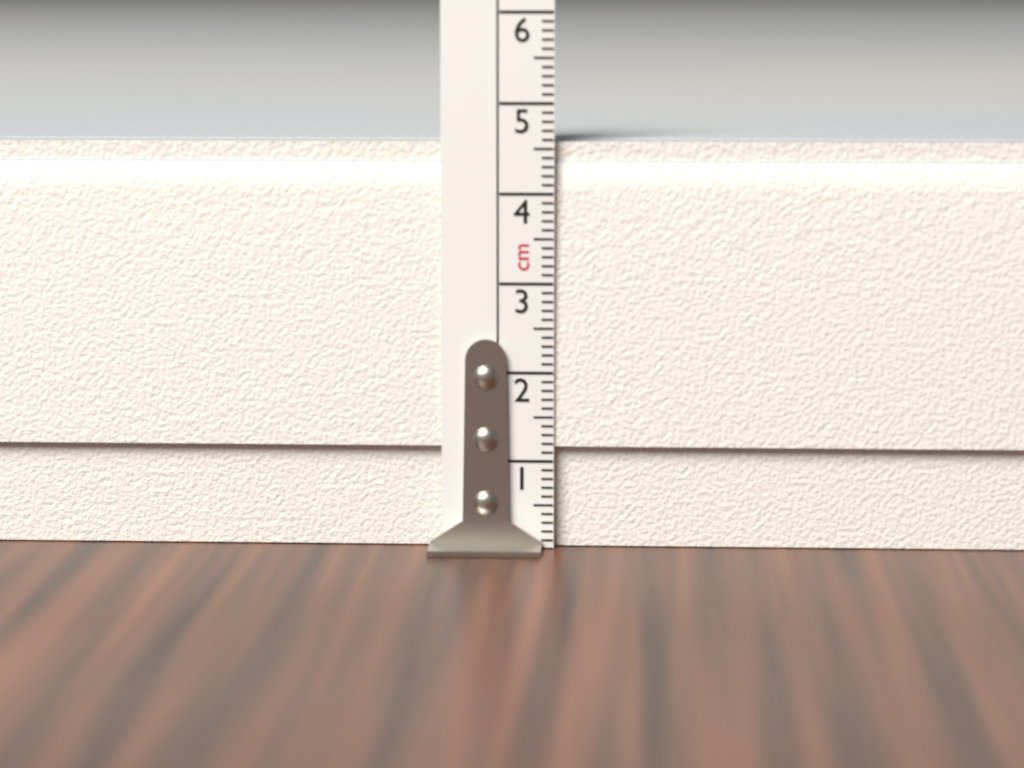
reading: 4.6 cm
